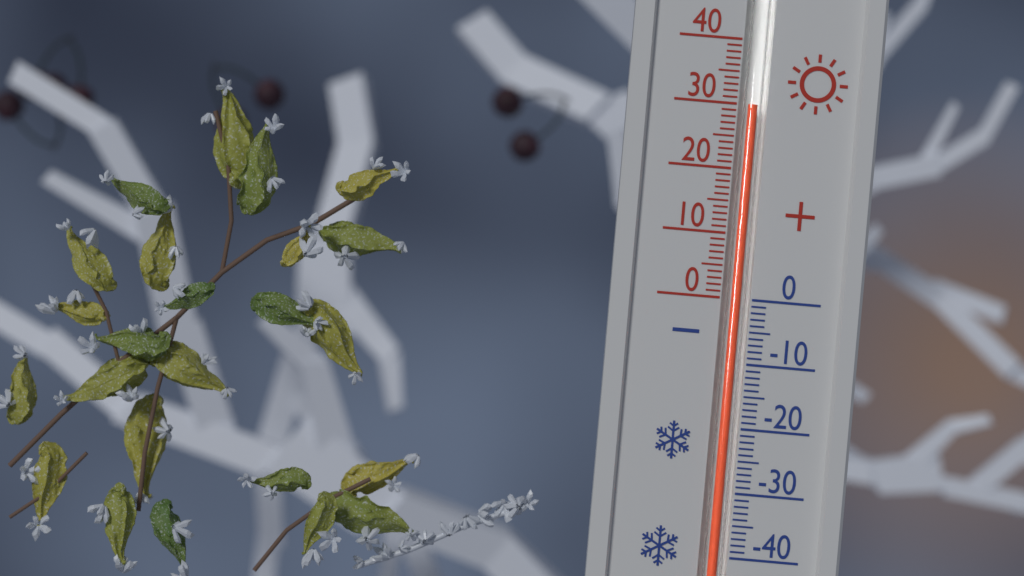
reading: 30 (no unit)
